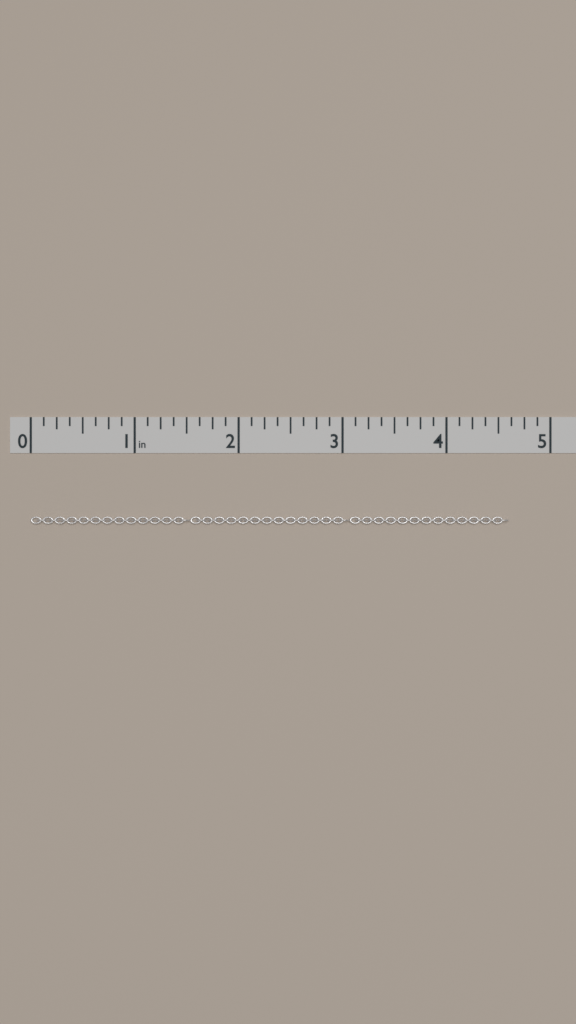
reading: 4.600 in
